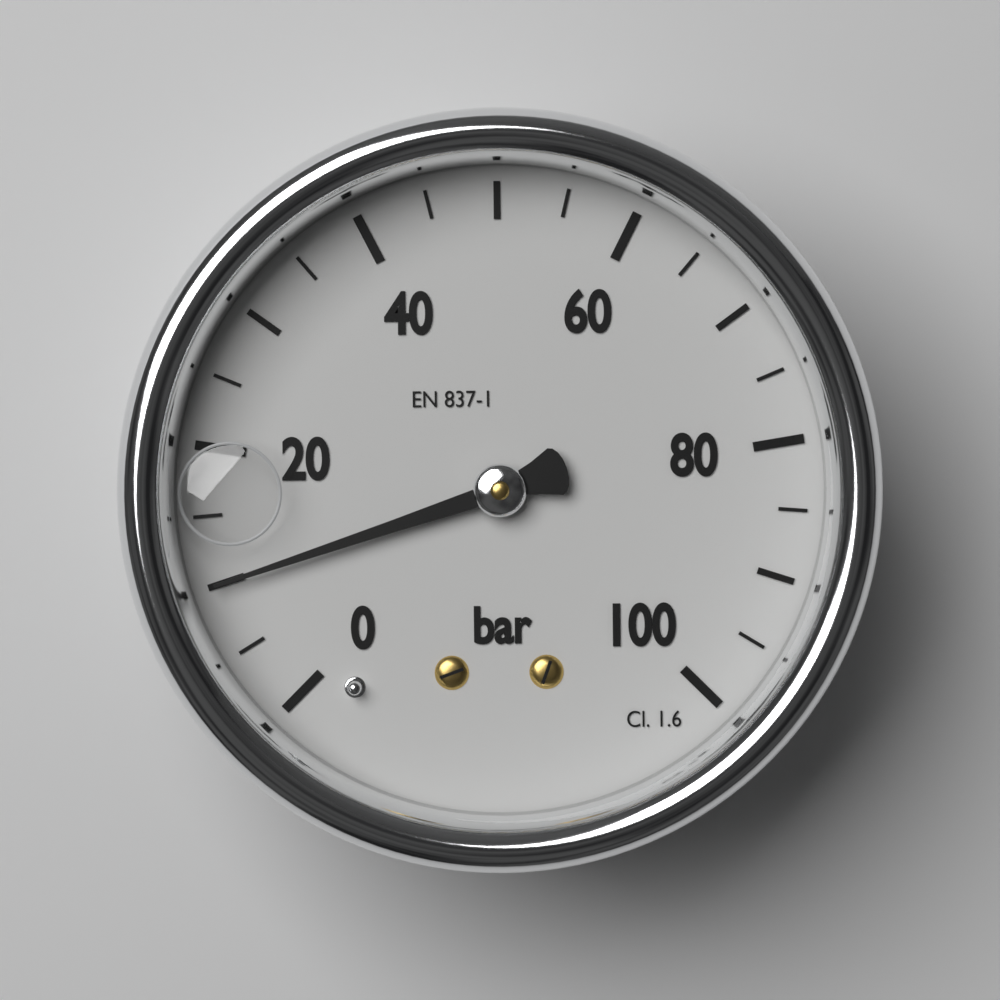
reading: 10 bar
